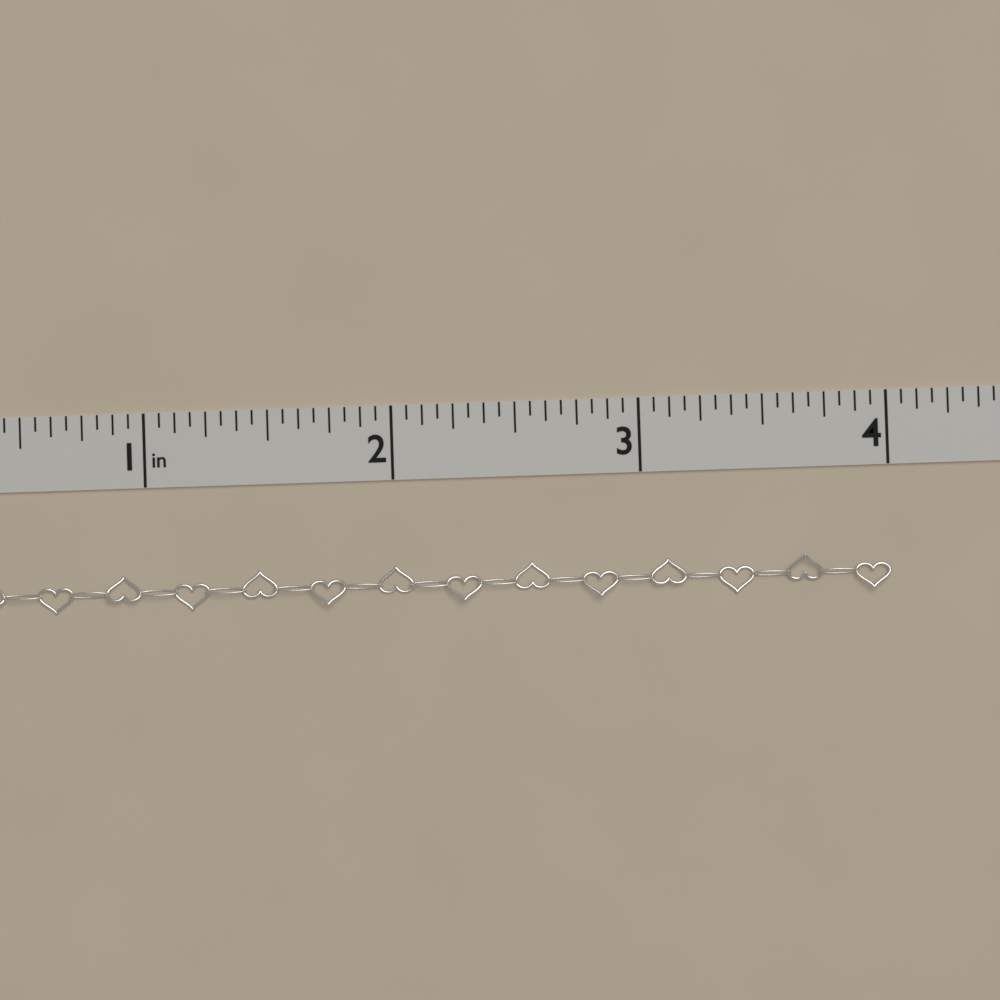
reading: 4.0000 in
